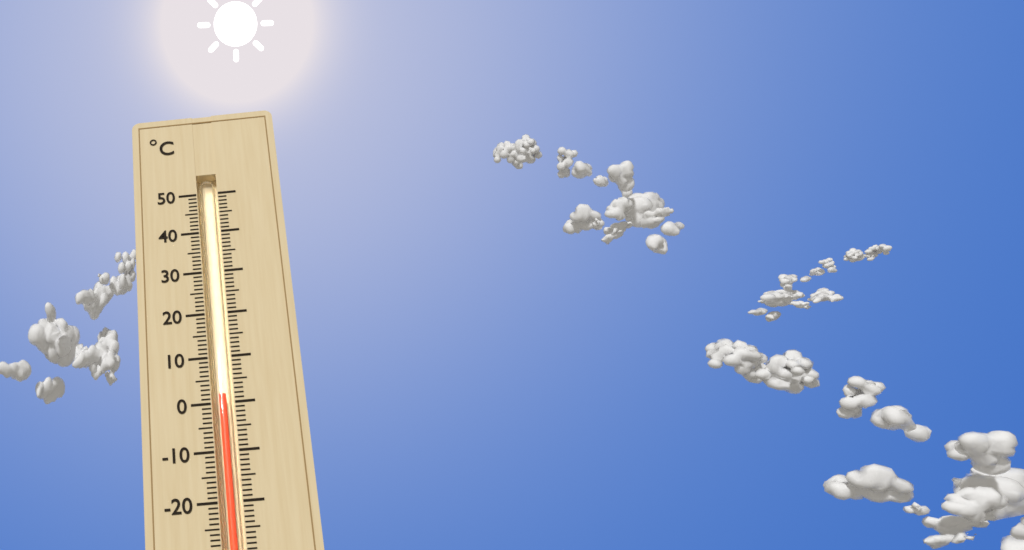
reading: 2 °C
